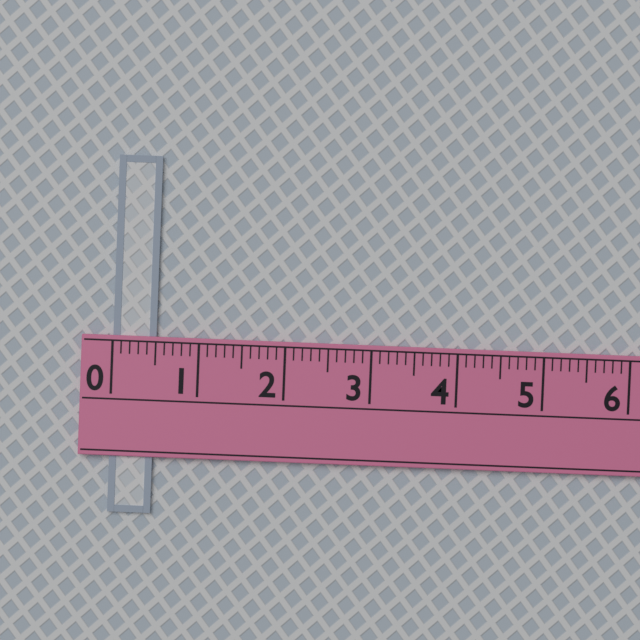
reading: 0.5 (no unit)
